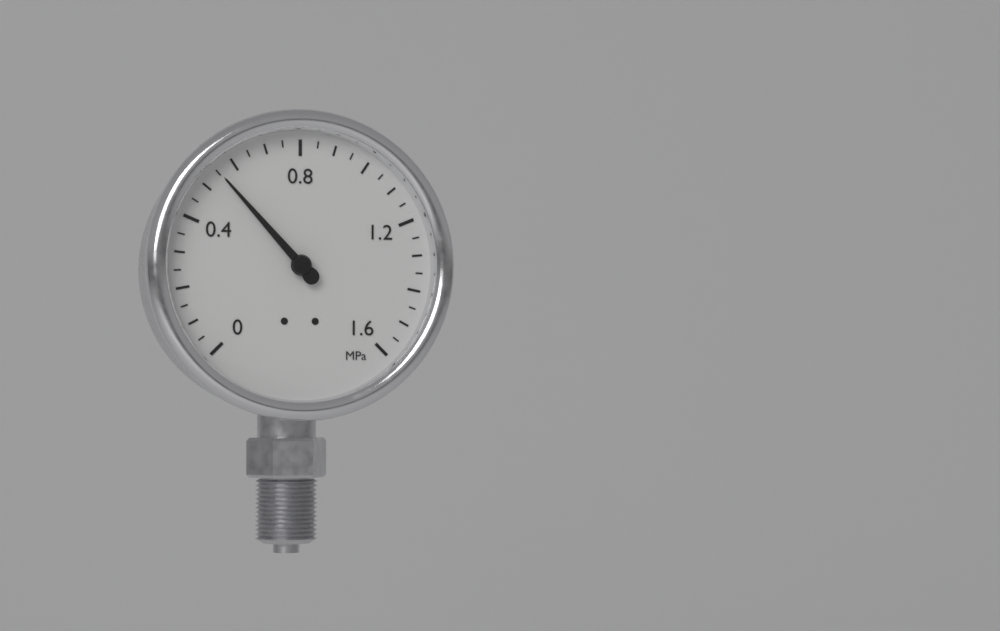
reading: 0.55 MPa
